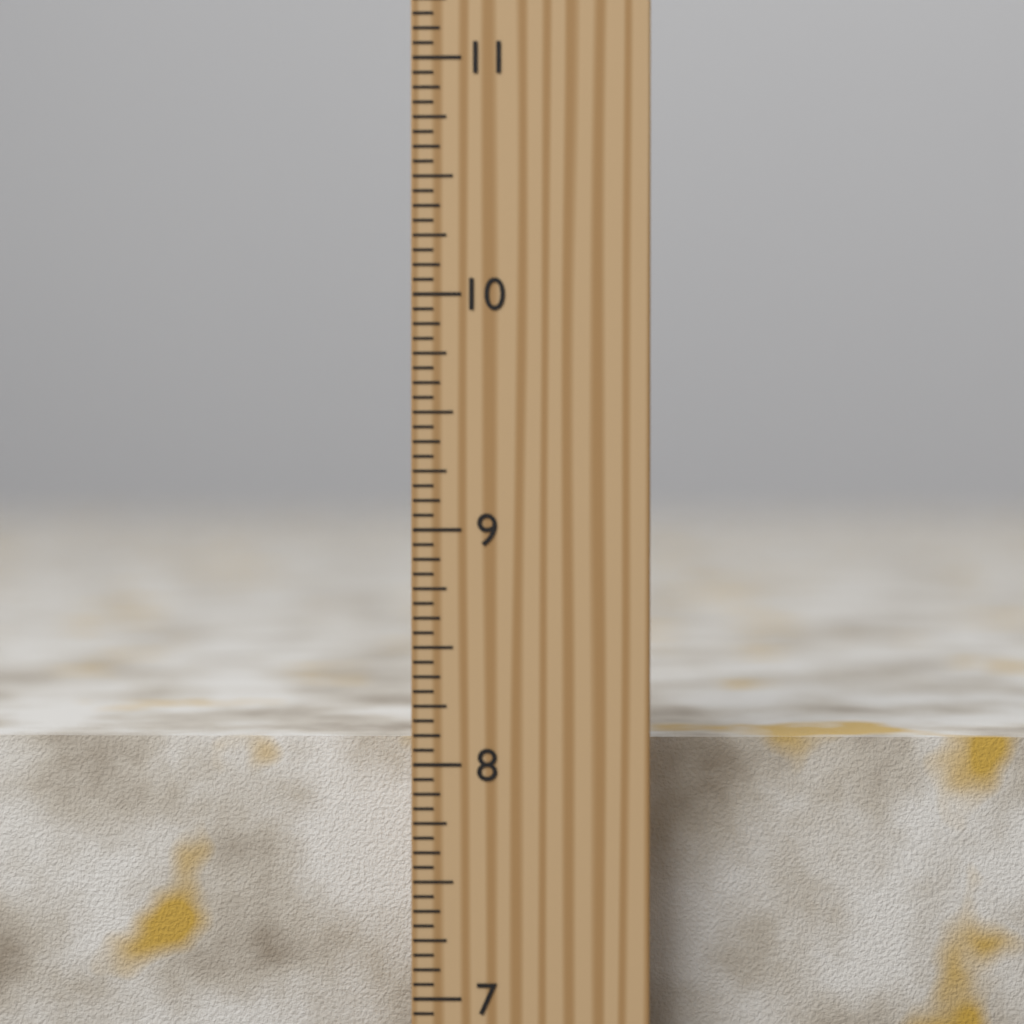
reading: 8.0625 inch
